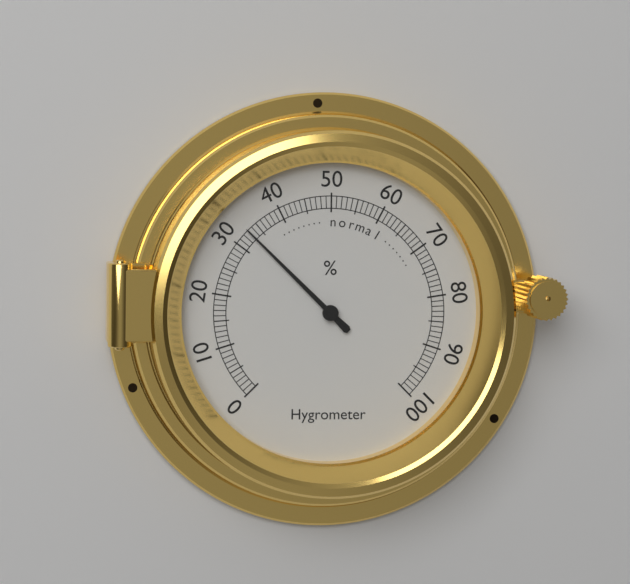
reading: 33 %
